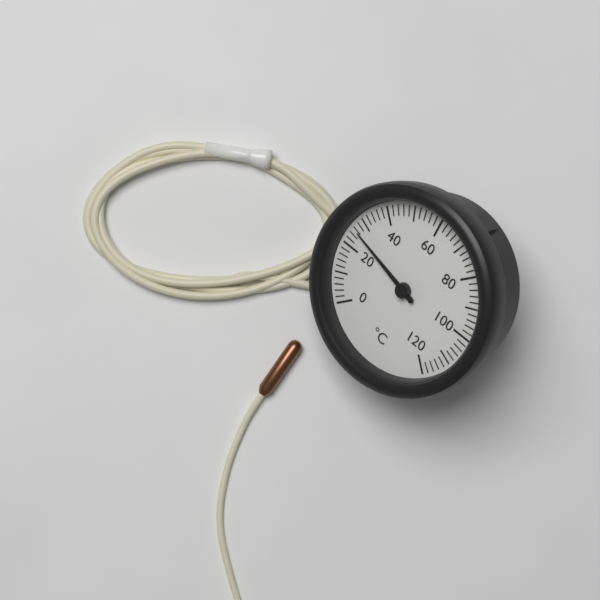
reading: 26 °C
